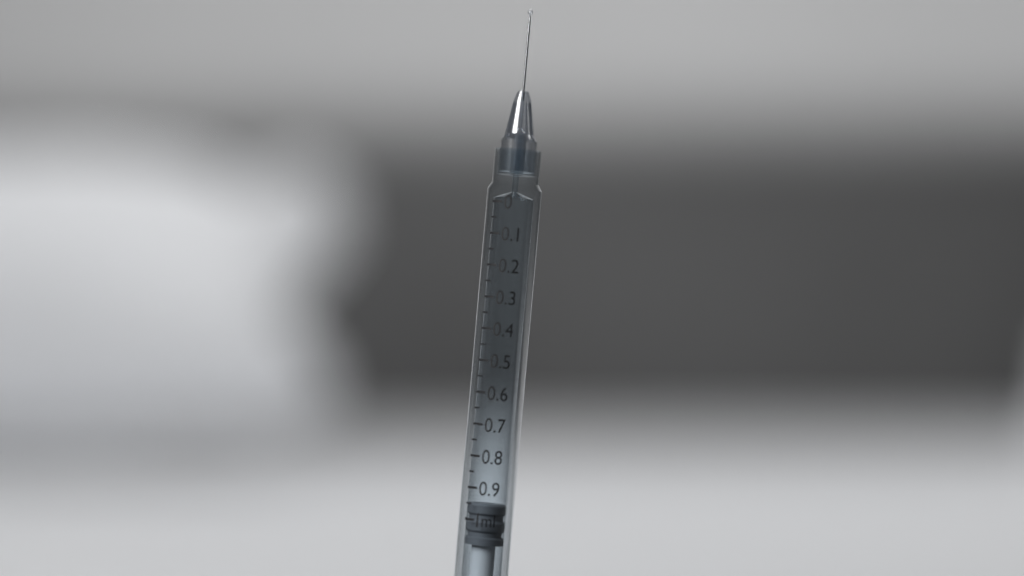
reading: 0.95 ml
